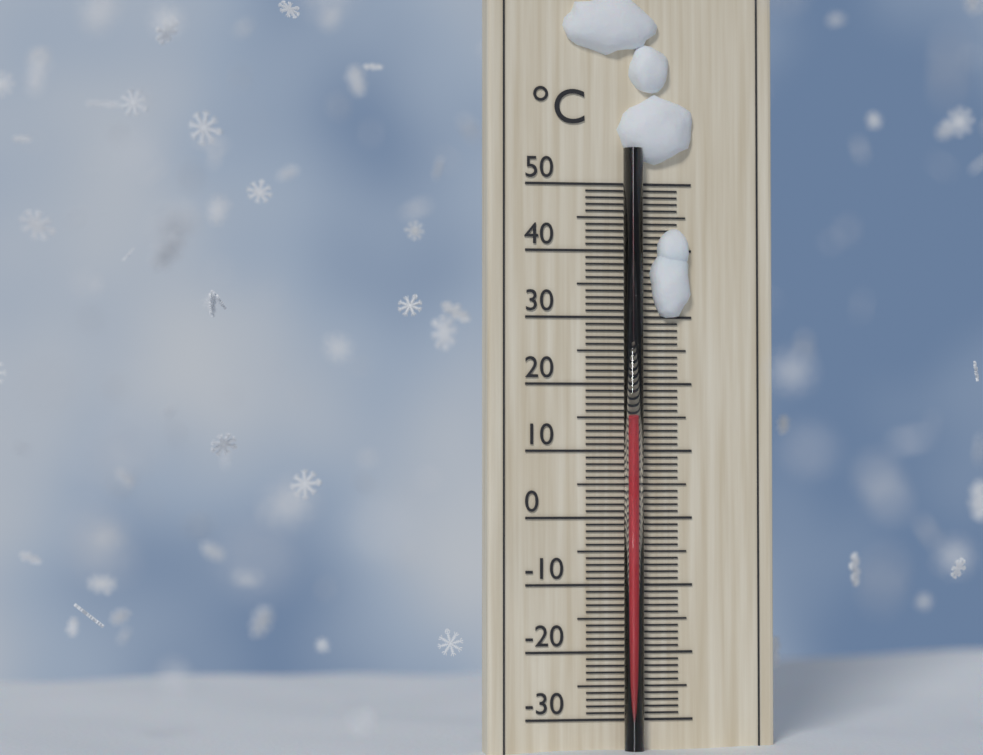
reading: 15 °C
